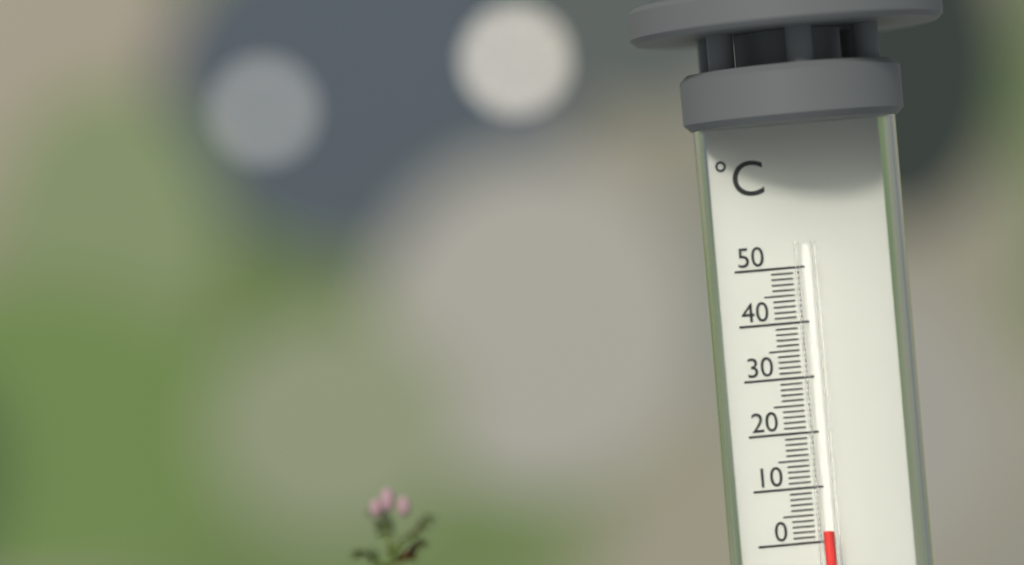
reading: 2 °C
